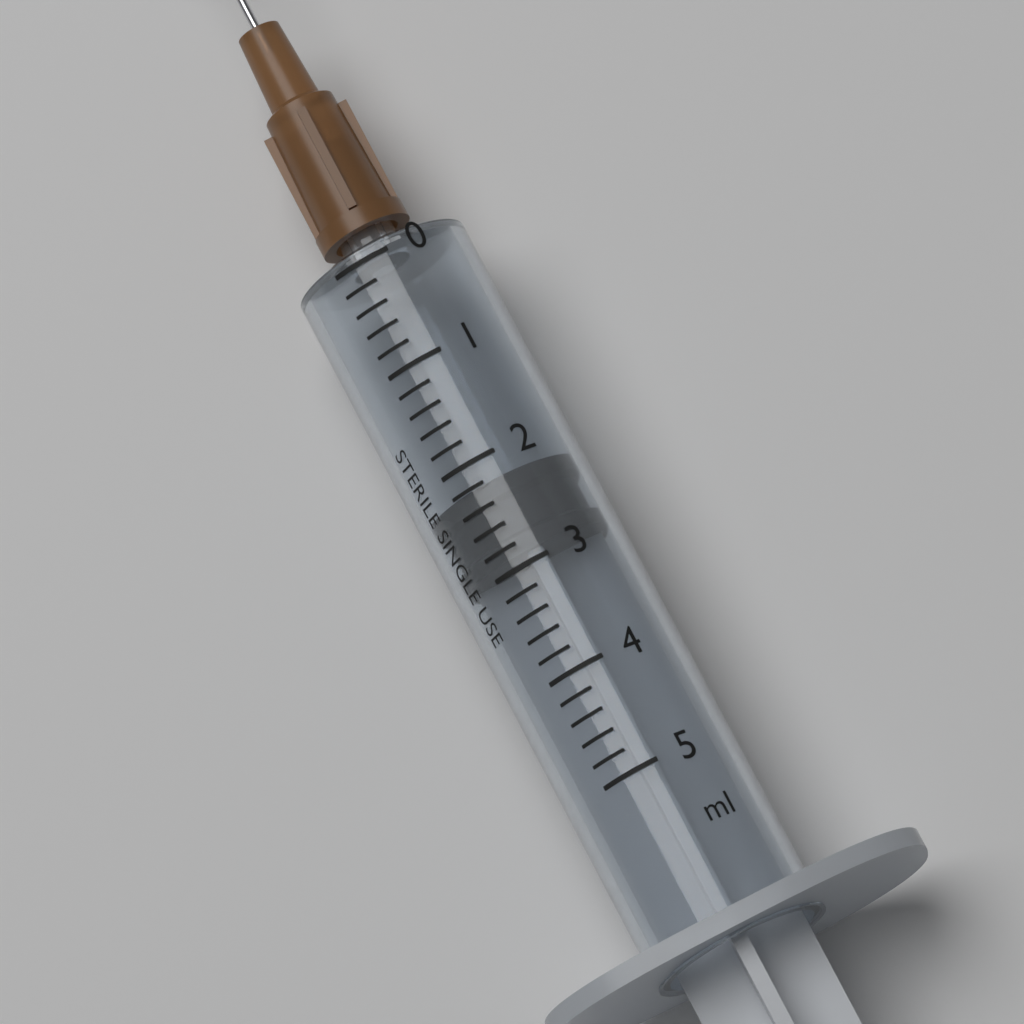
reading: 2.2 ml
